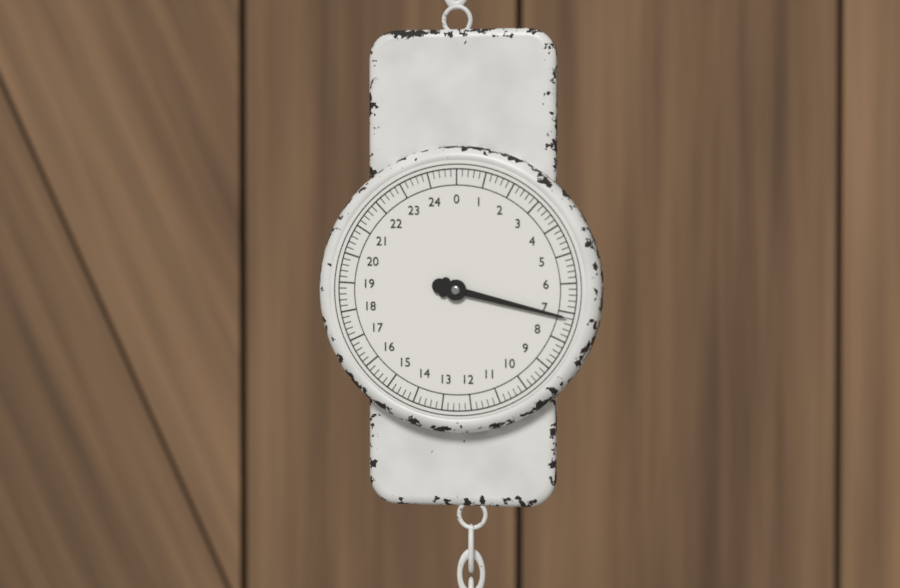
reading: 7.2 (no unit)
